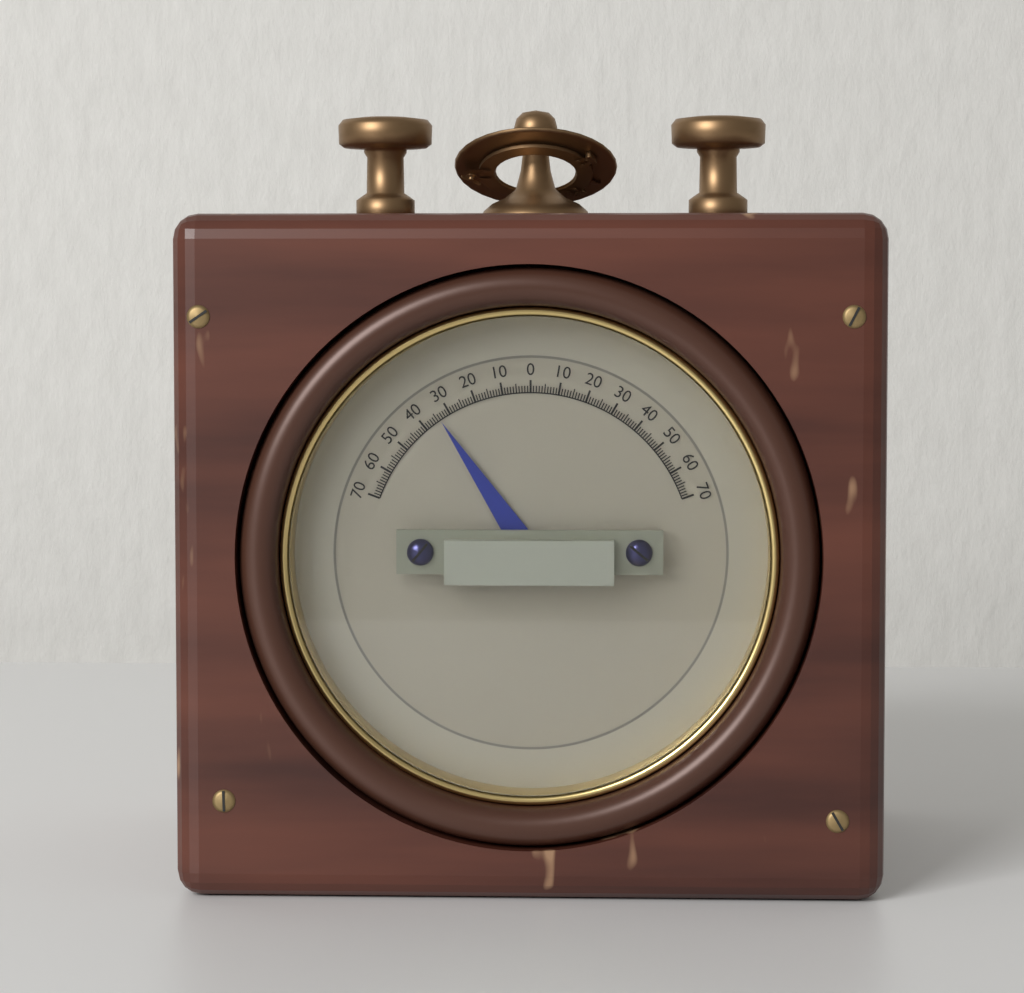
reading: -34 (no unit)
